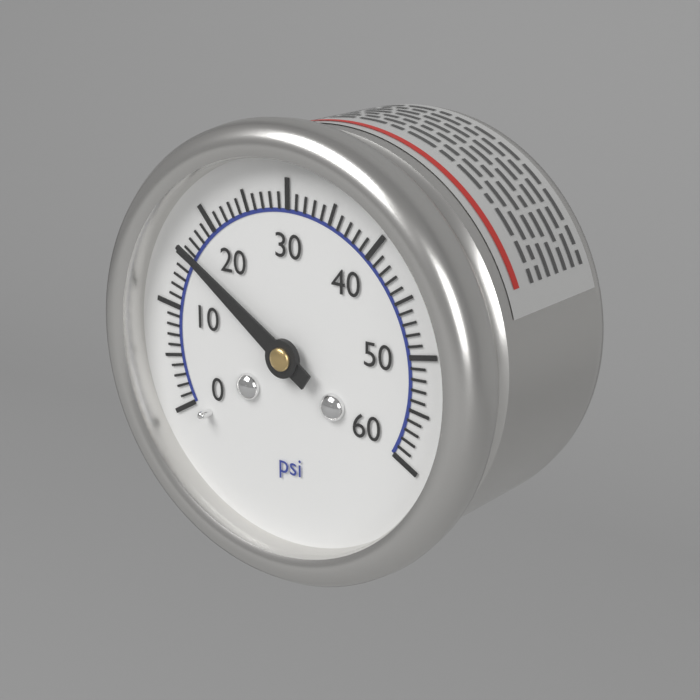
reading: 16 psi
